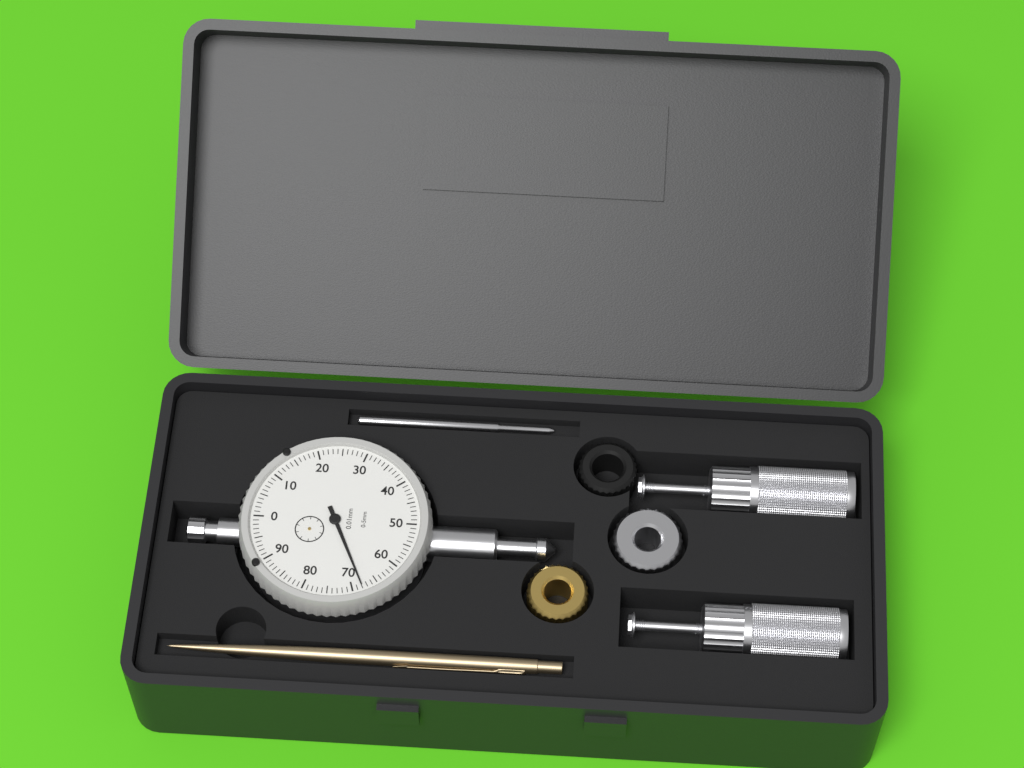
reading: 0.68 mm
